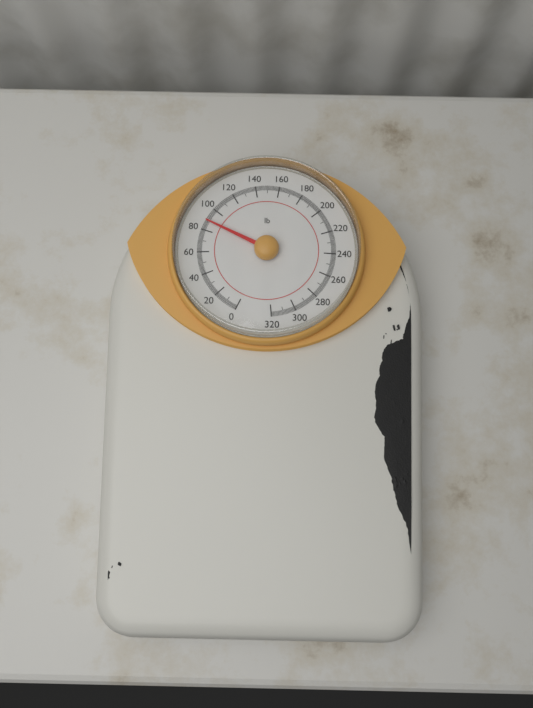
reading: 88 lb
